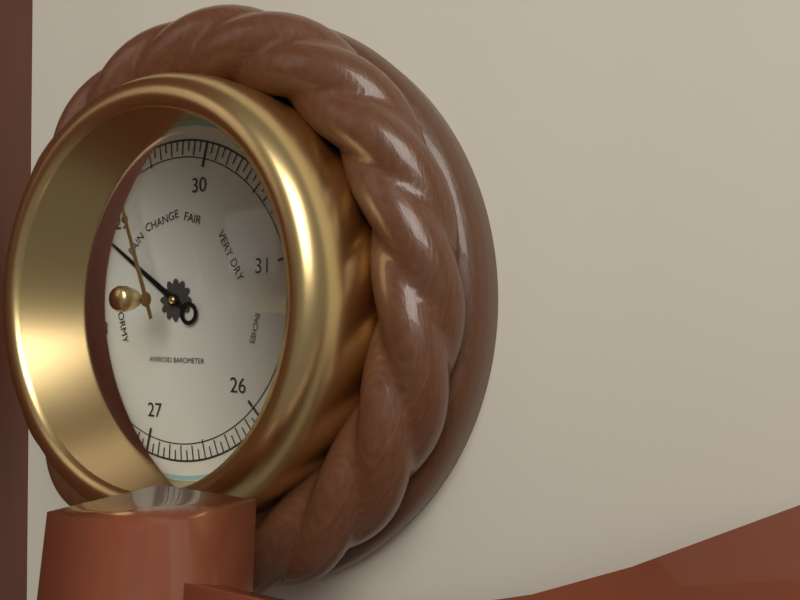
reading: 28.80 inHg
